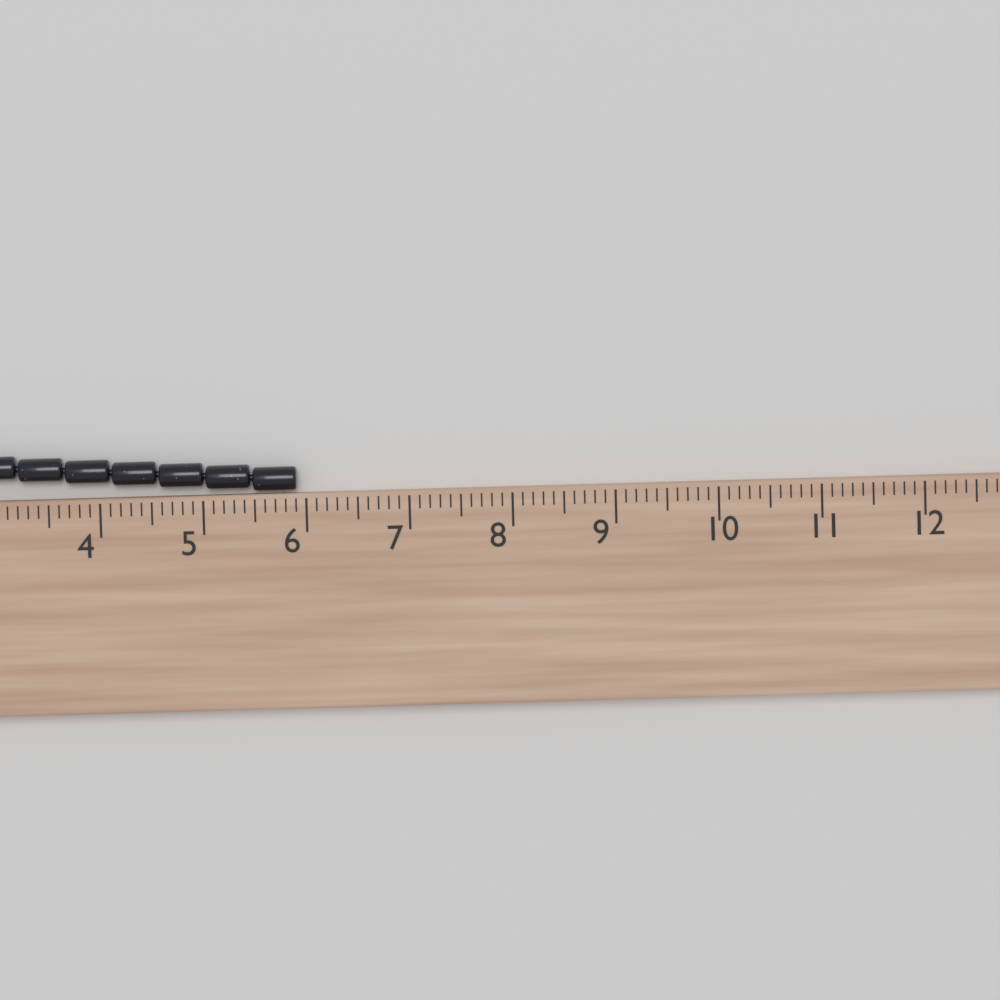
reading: 5.9 cm
